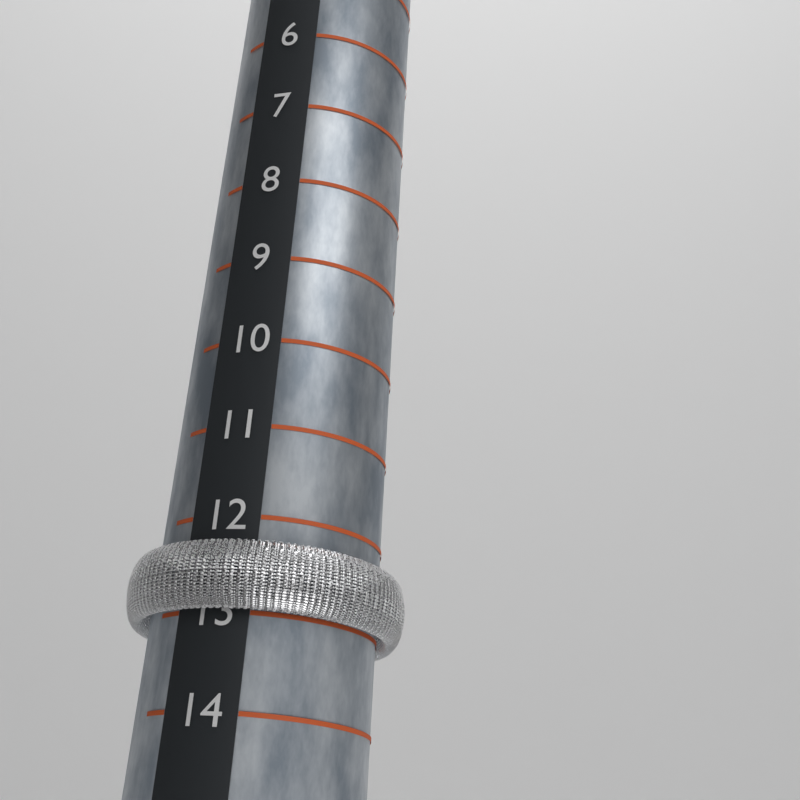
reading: 13 (no unit)
